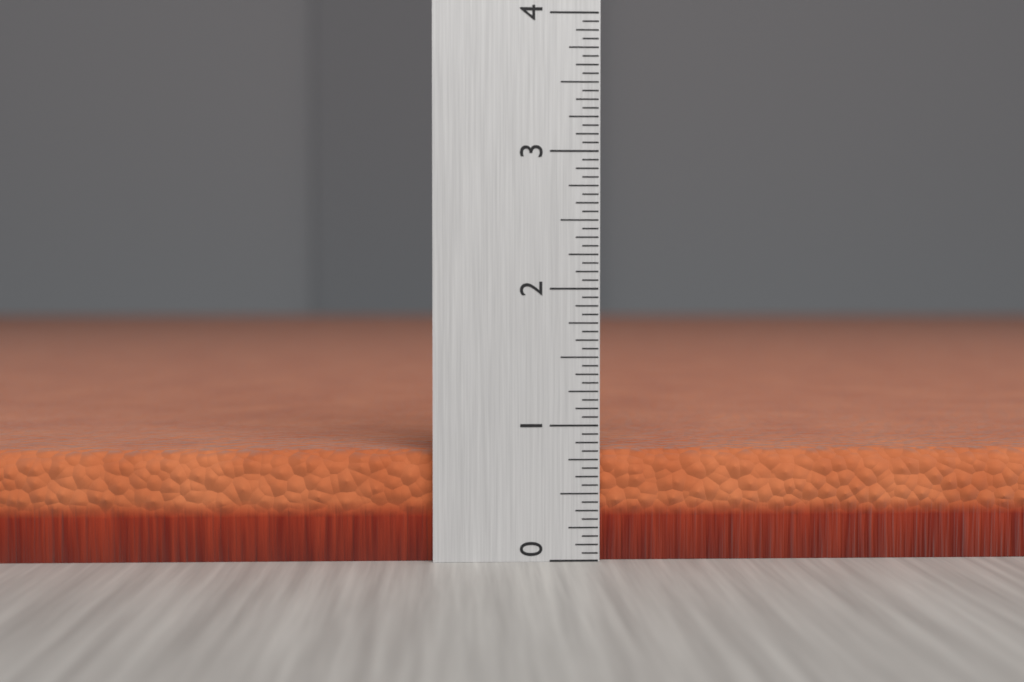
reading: 0.8125 (no unit)
